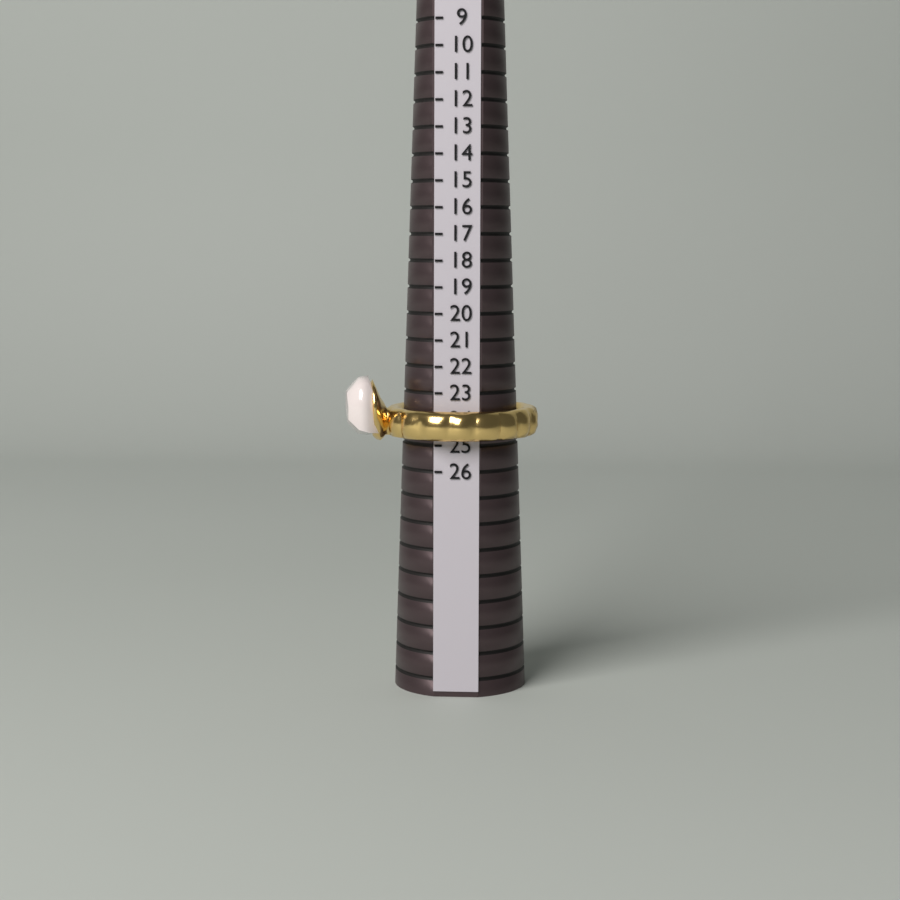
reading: 25 (no unit)
